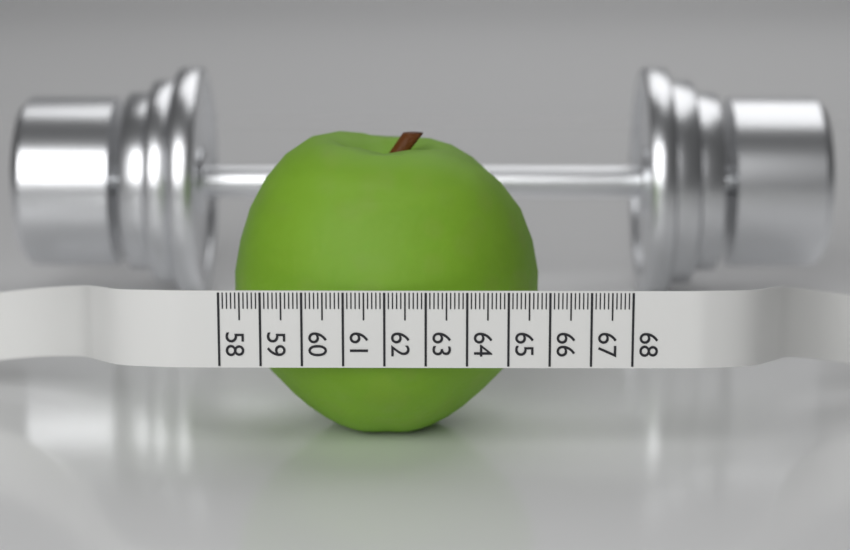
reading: 65.9 (no unit)
